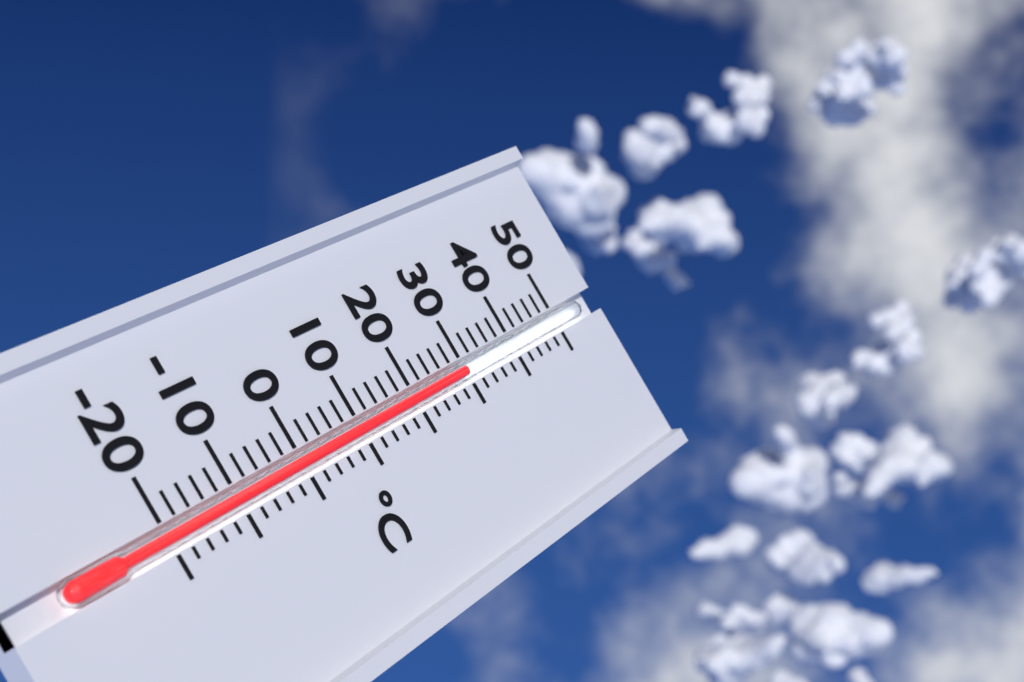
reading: 30 °C
